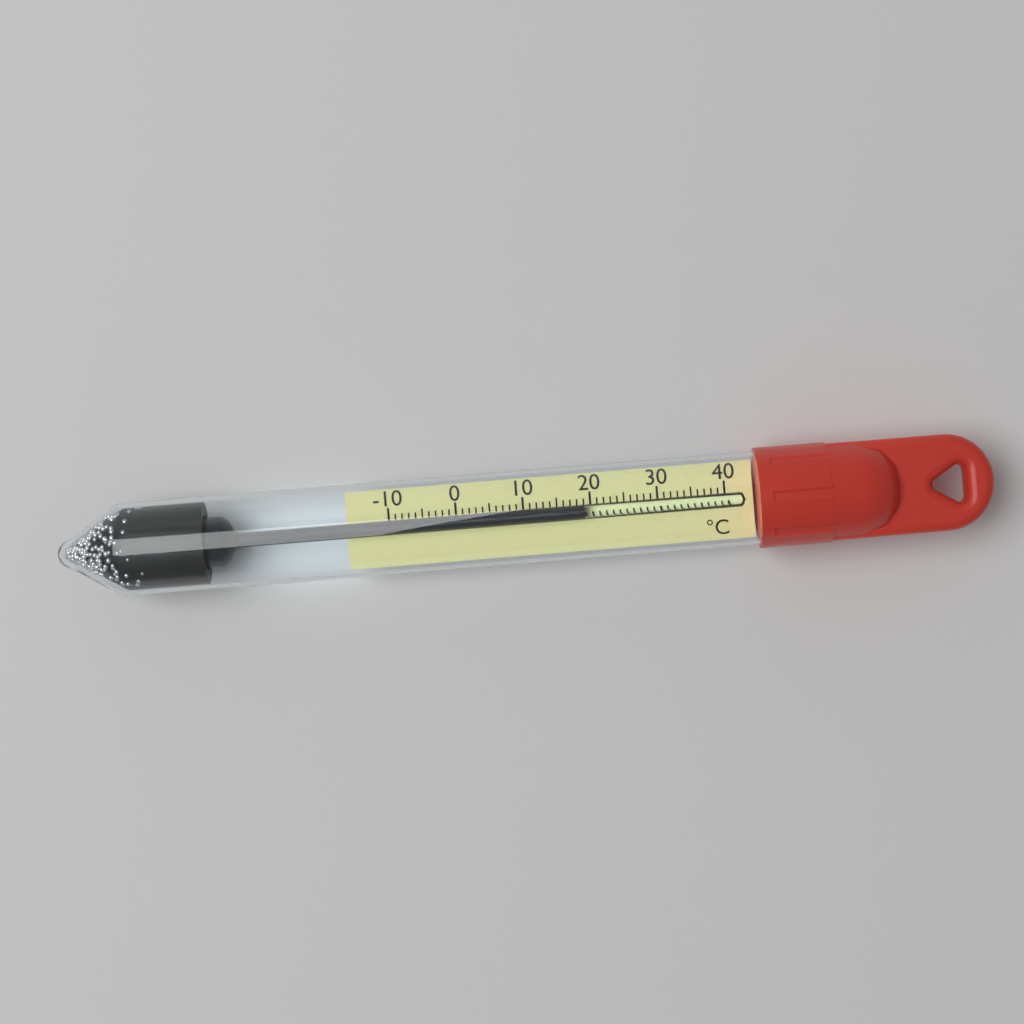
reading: 19 °C
